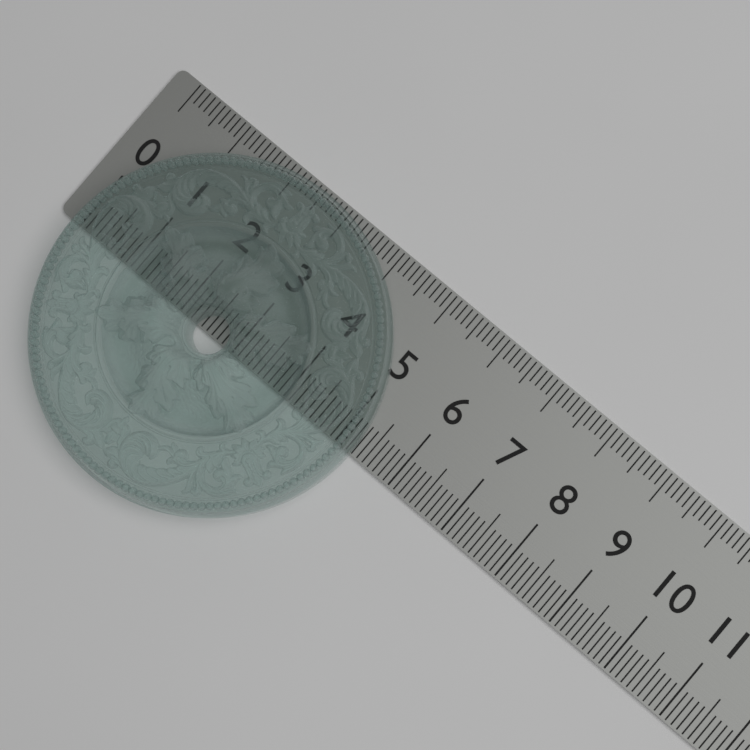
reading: 5.3 (no unit)
